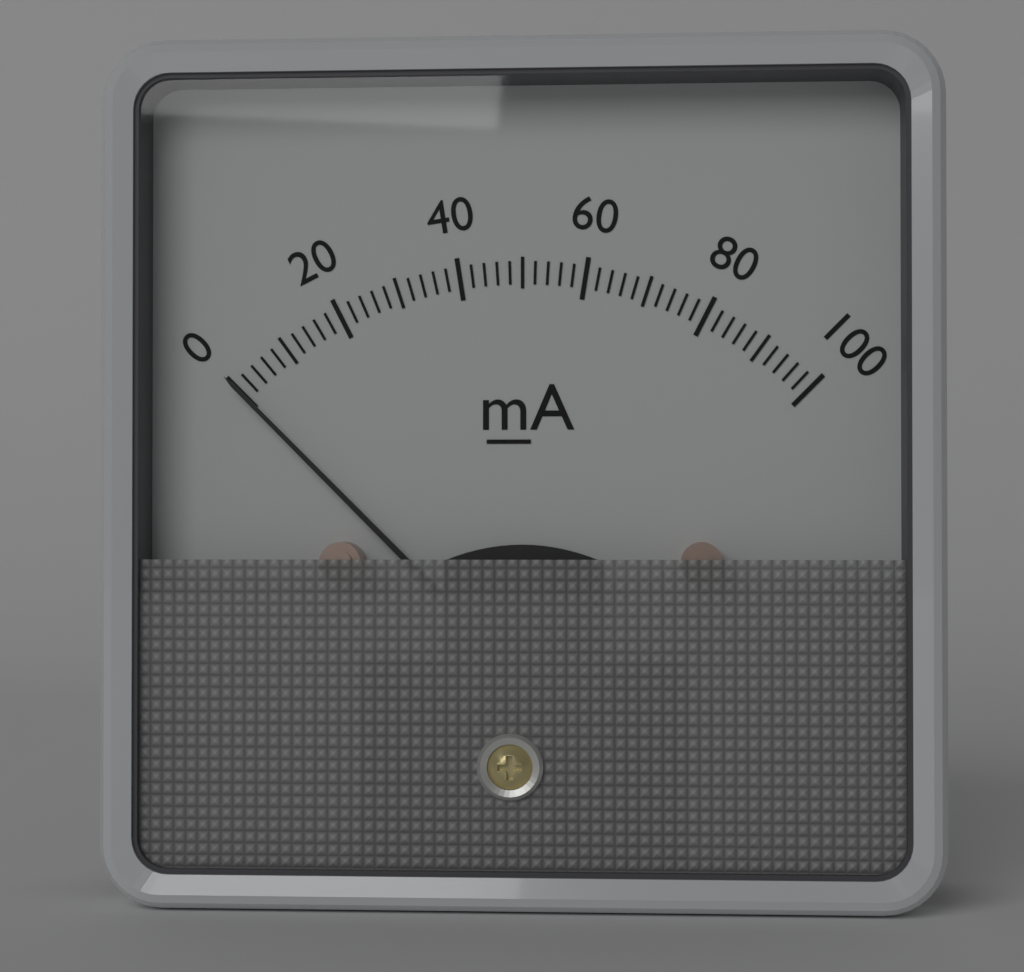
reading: 0 mA
